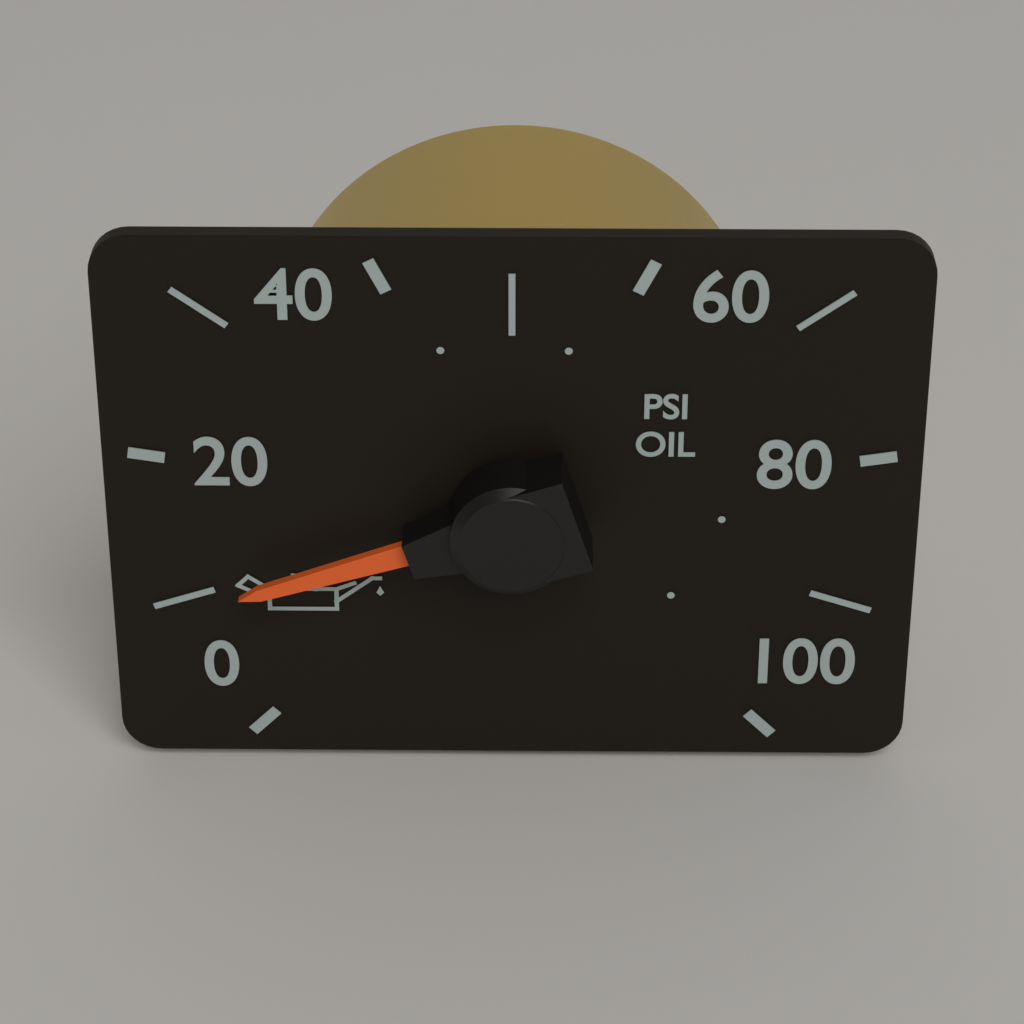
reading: 10 psi
